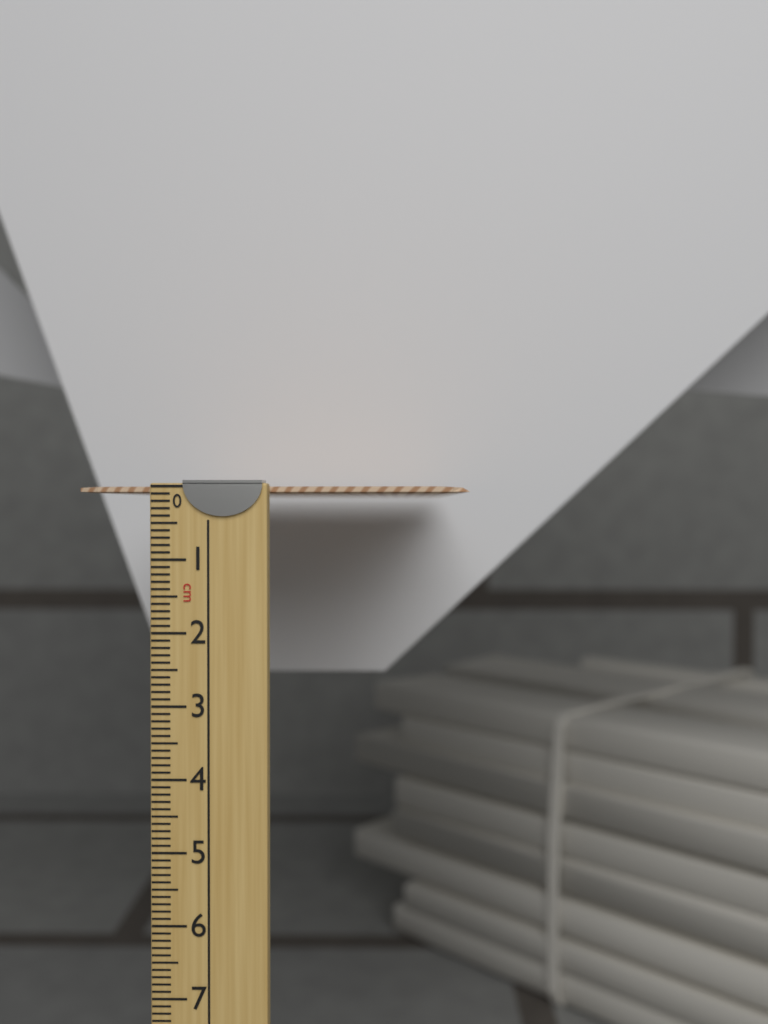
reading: 0.1 cm
